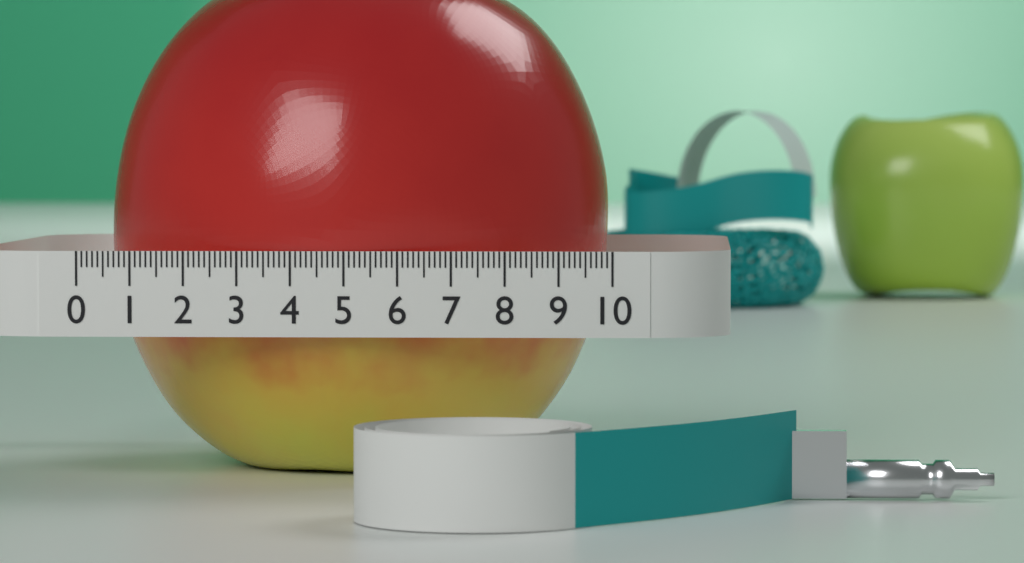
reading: 9.8 (no unit)
